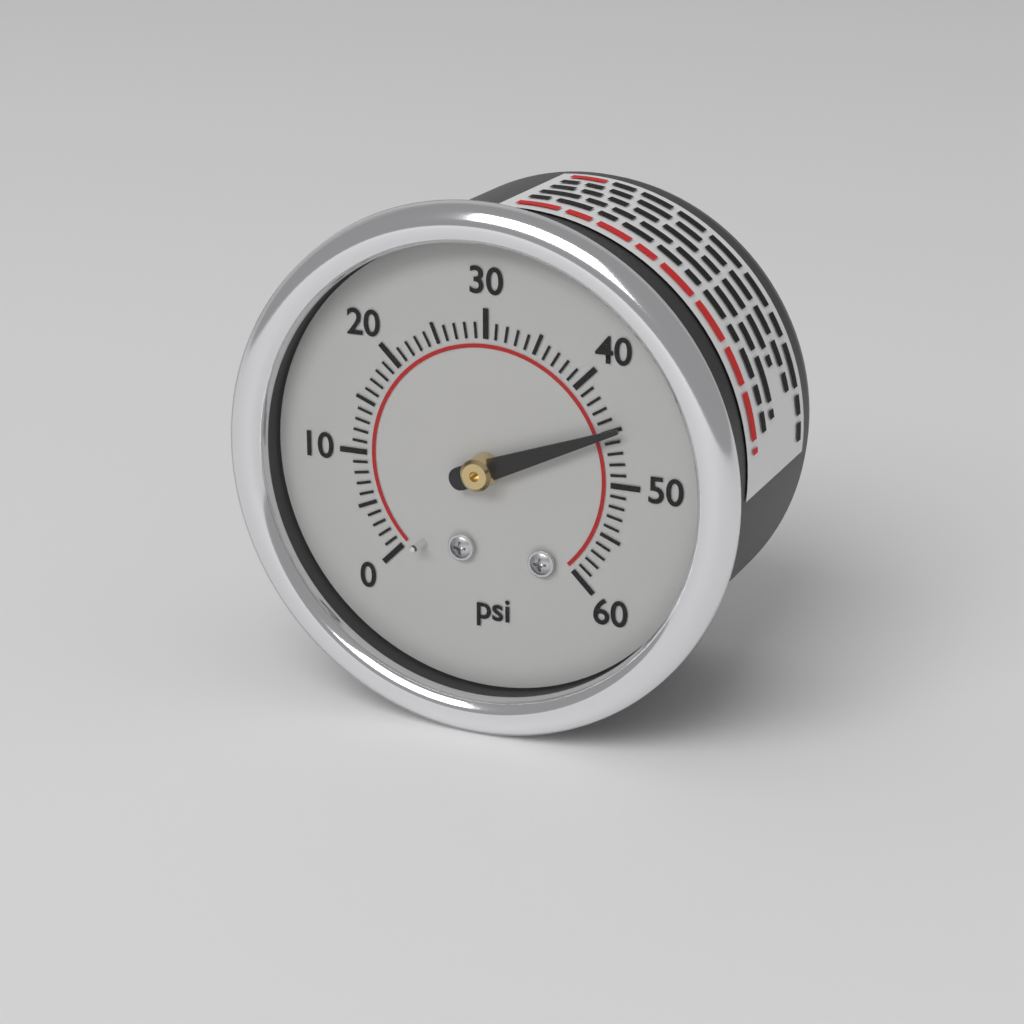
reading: 45 psi
